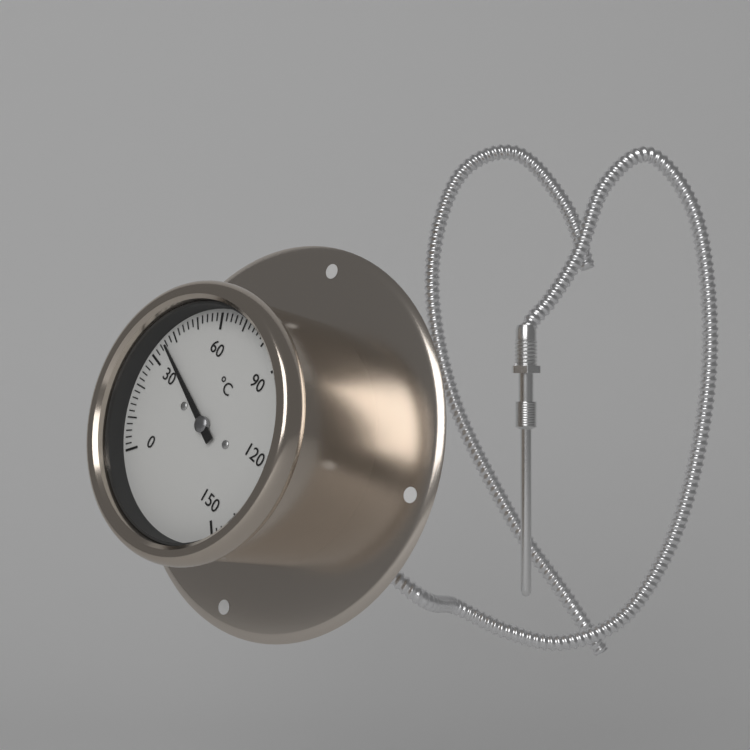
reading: 36 °C
